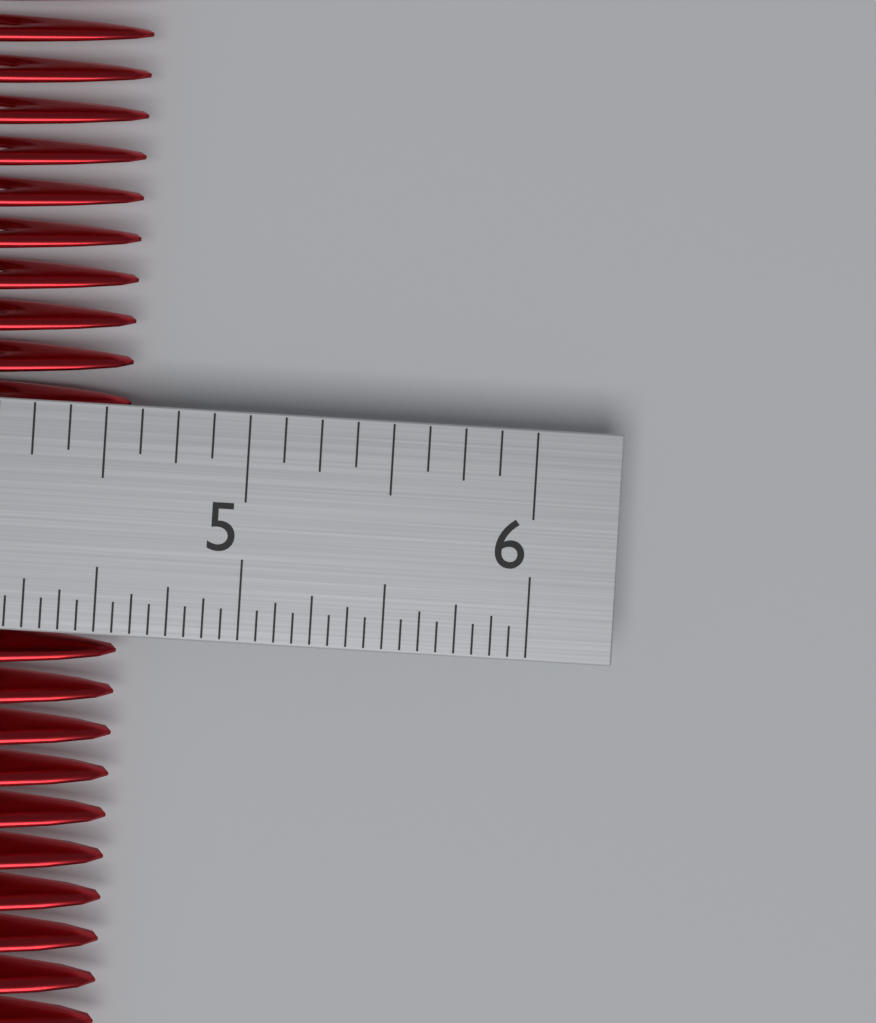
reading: 4.5625 in
